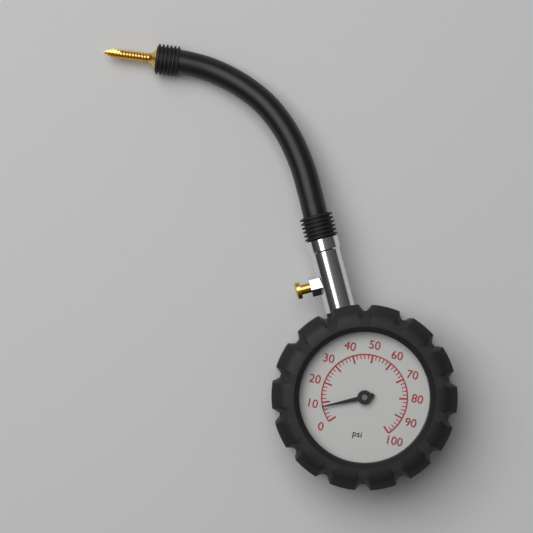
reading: 8 psi
